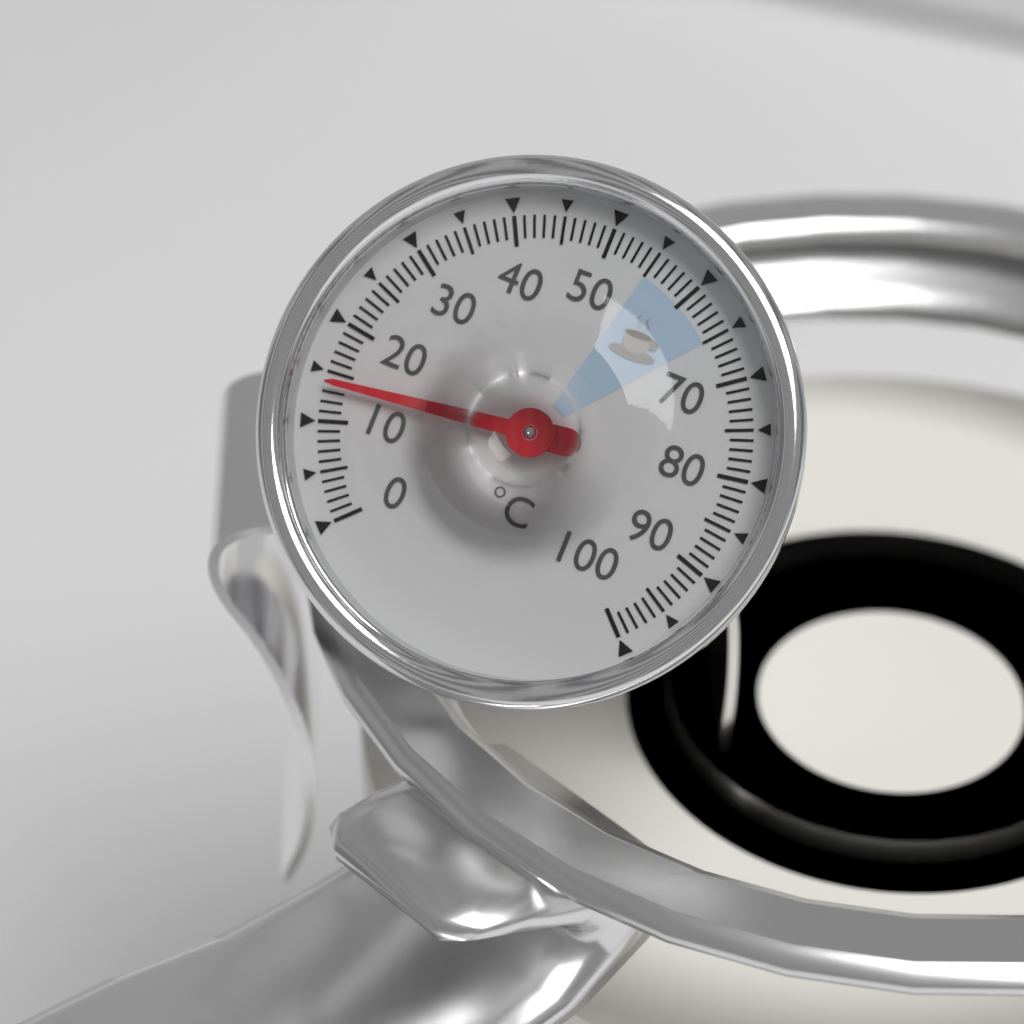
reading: 14 °C
